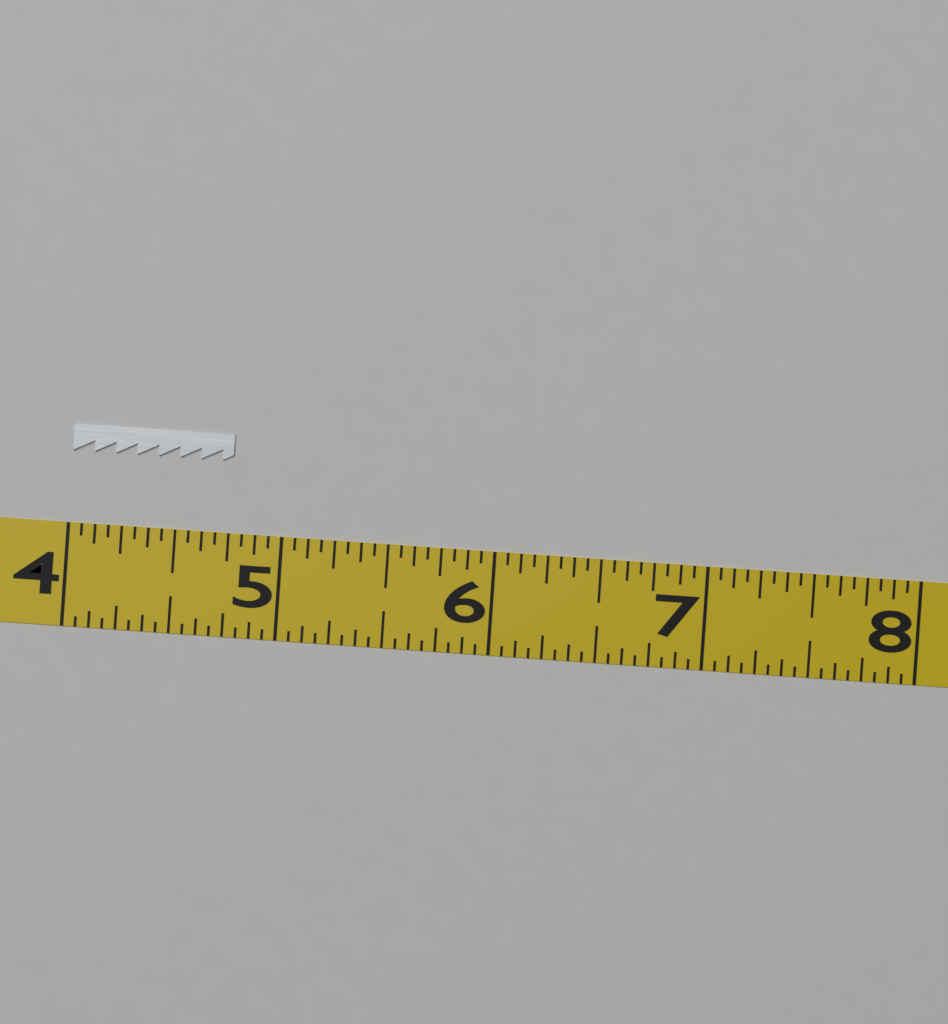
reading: 4.7500 (no unit)
